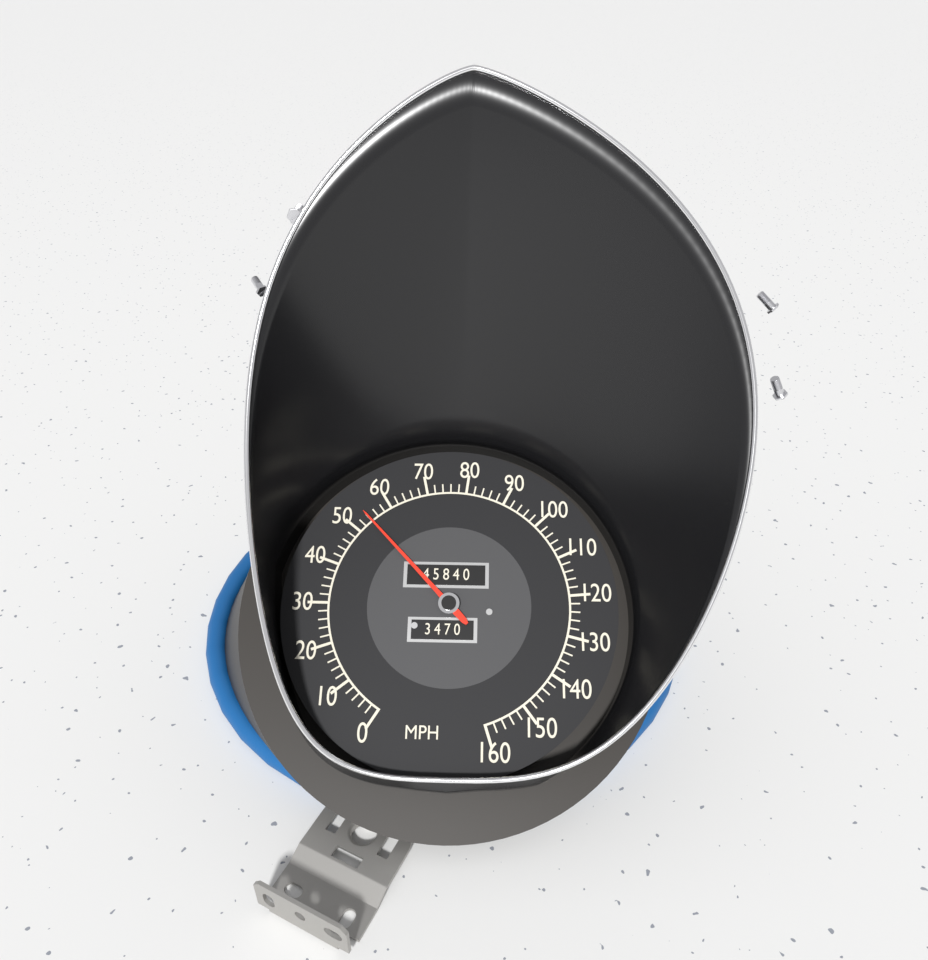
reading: 54 MPH
